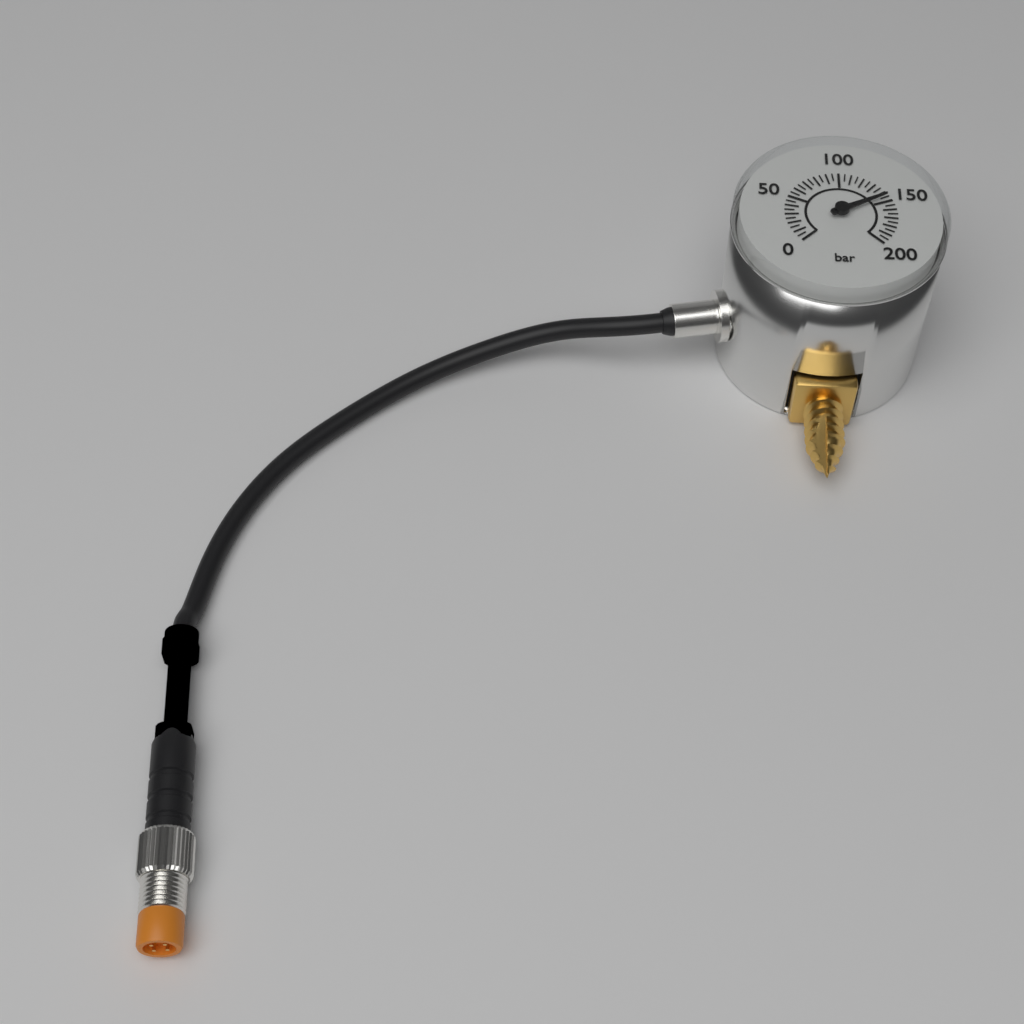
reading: 145 bar
